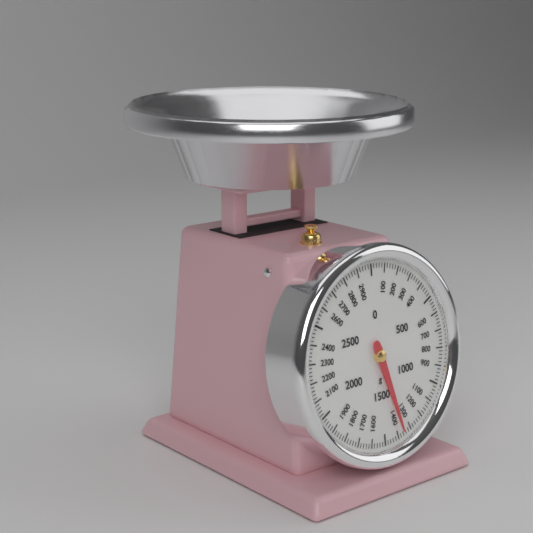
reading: 1360 g
